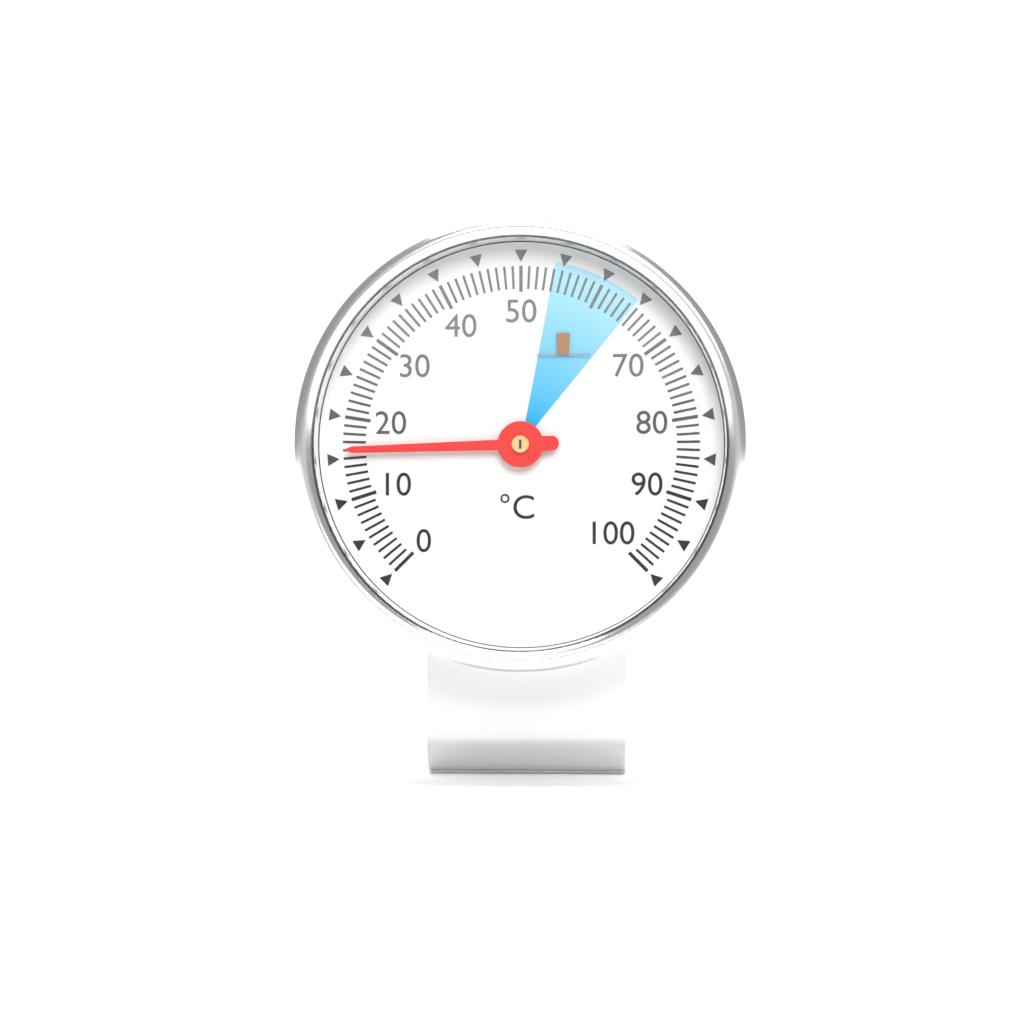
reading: 16 °C
